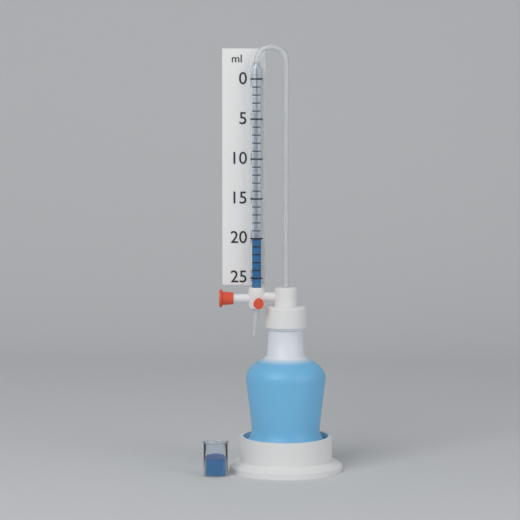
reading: 20 ml
